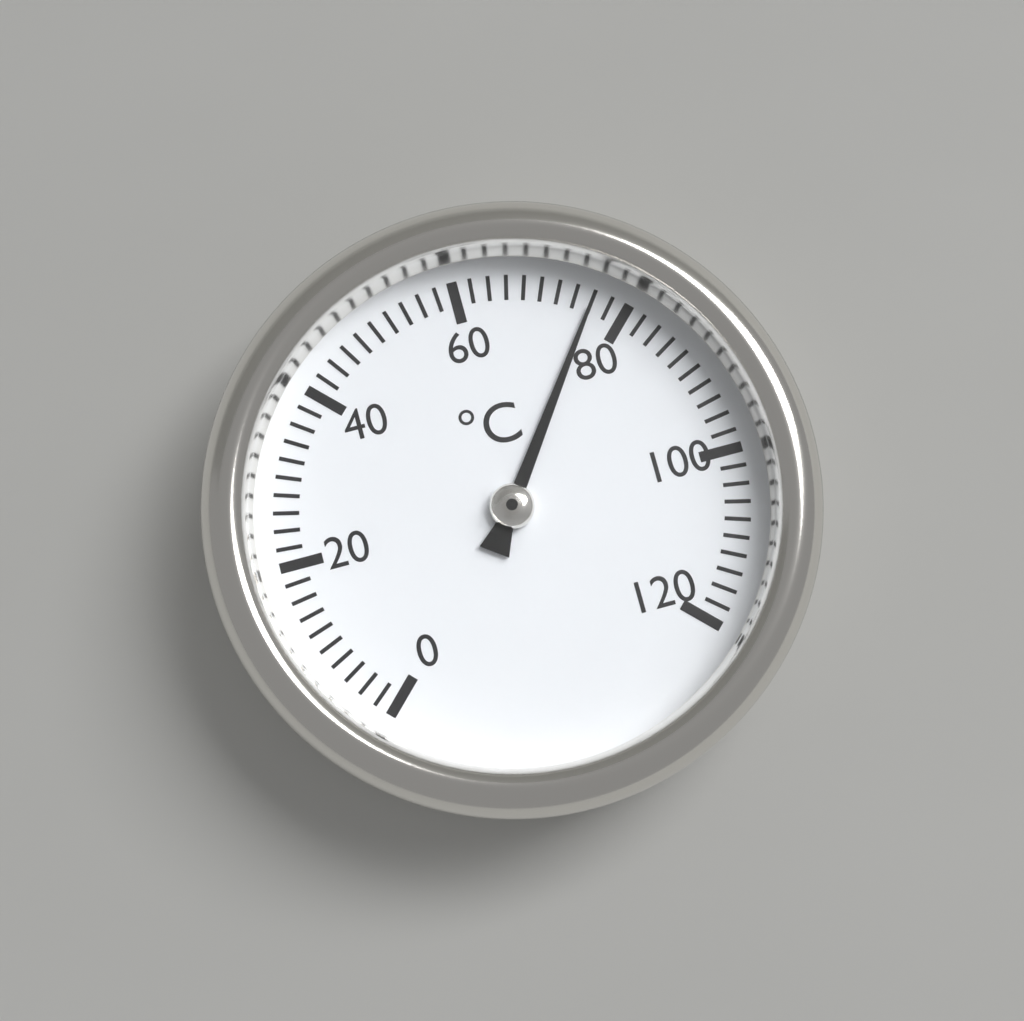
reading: 76 °C
